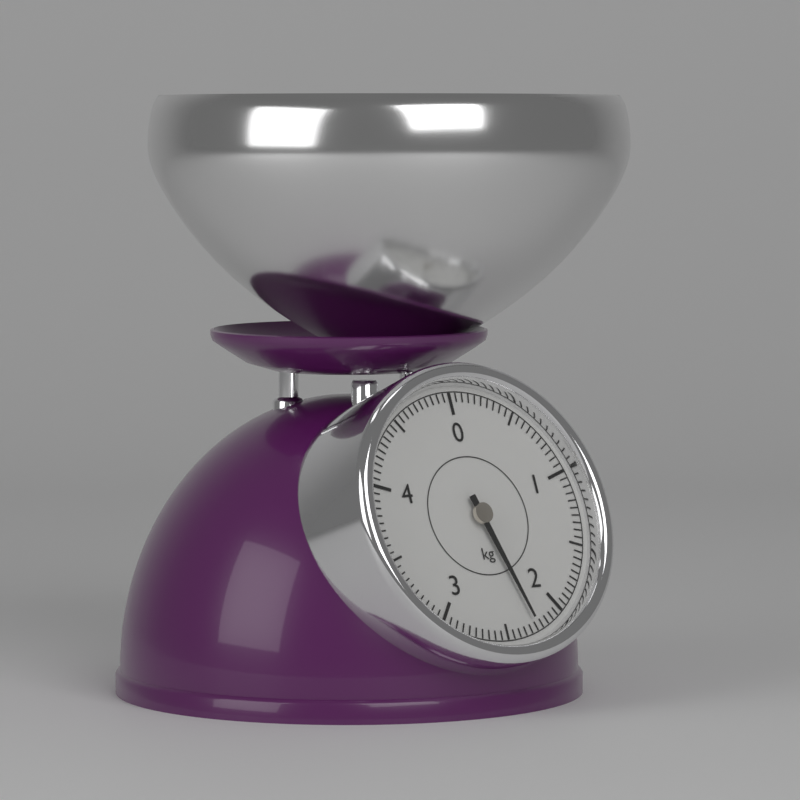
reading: 2.25 kg
